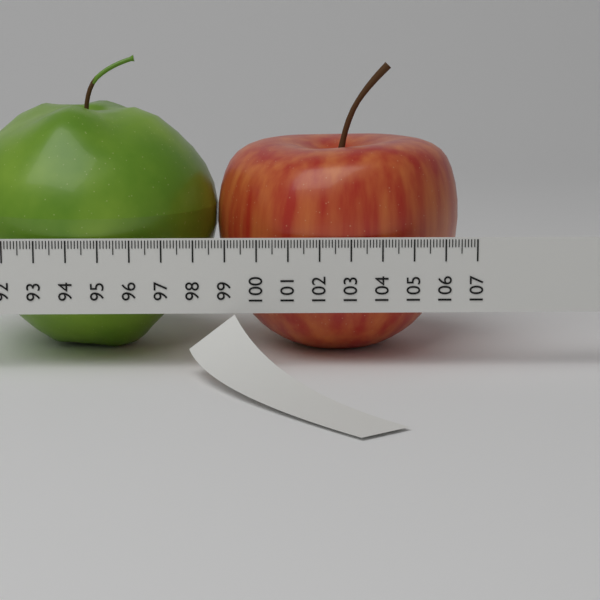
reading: 106.8 (no unit)
